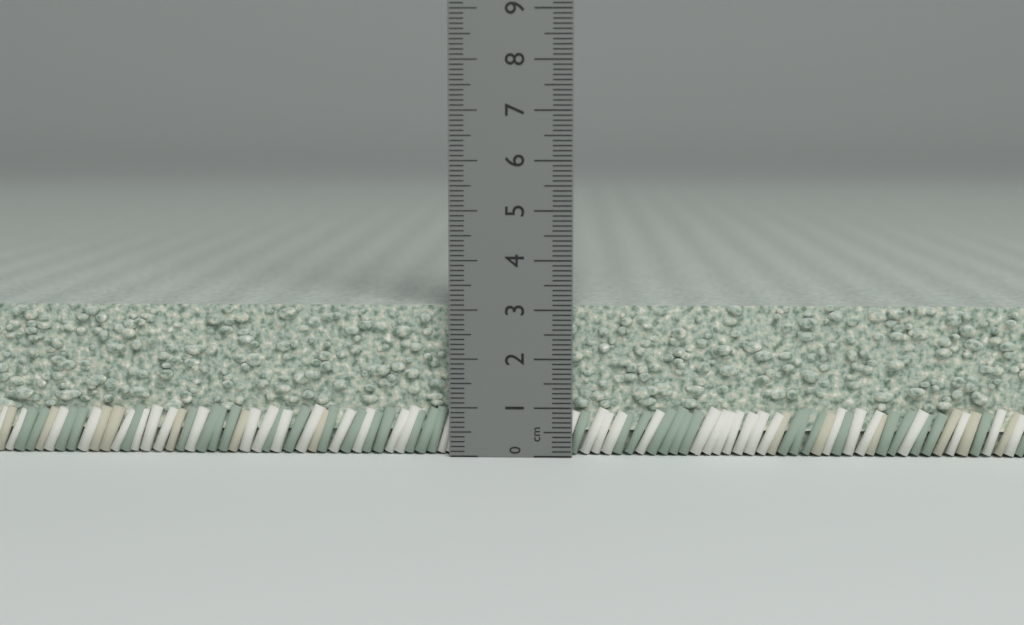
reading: 3.1 cm
